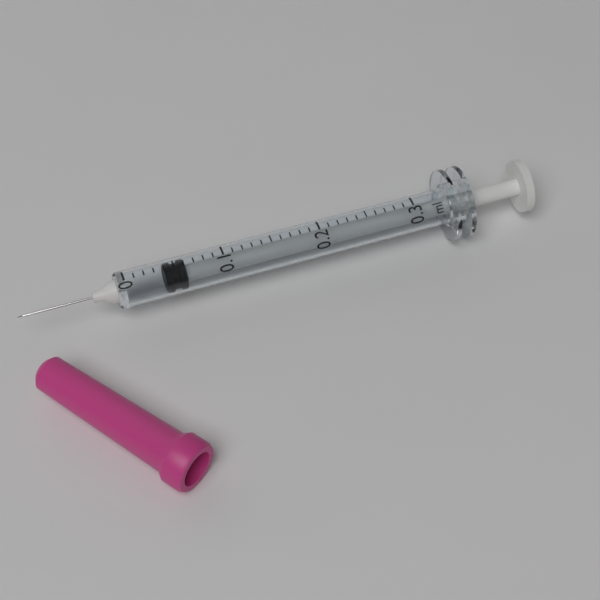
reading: 0.04 ml
